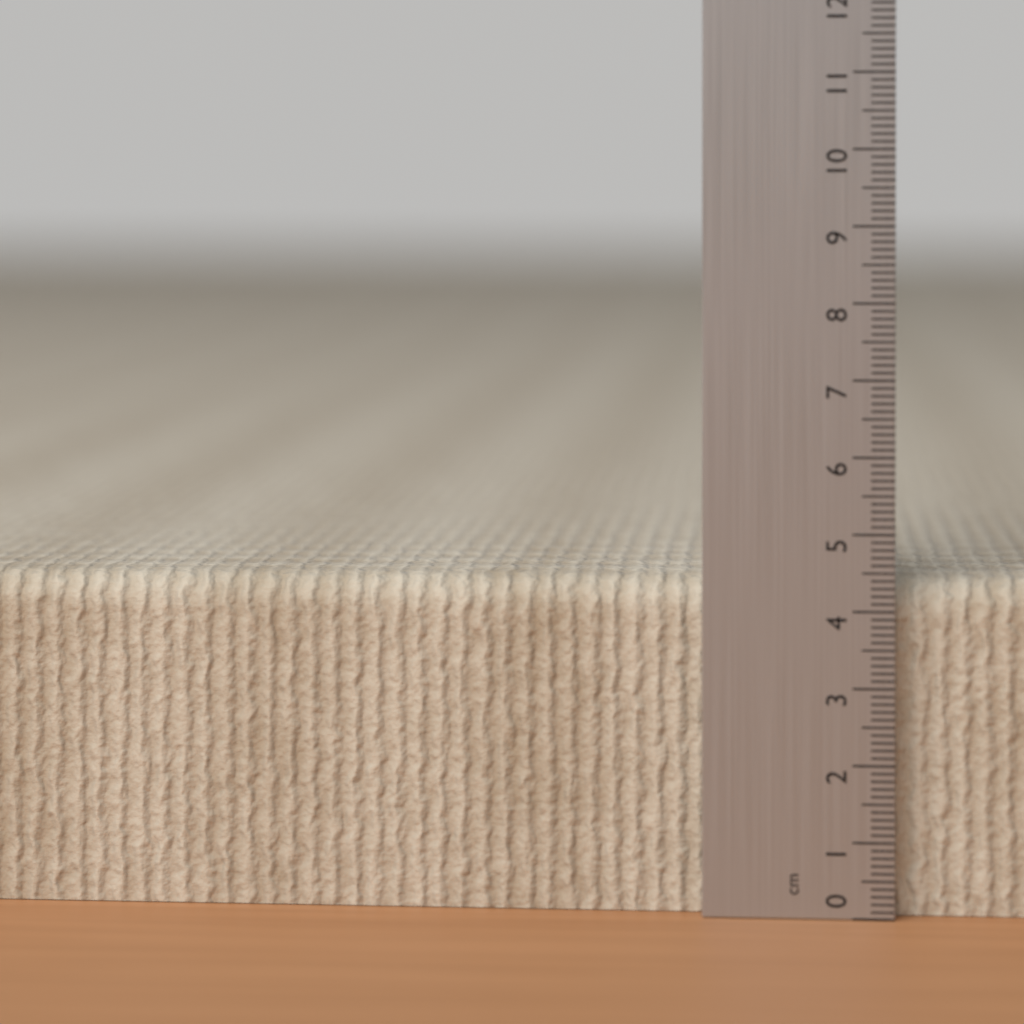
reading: 4.4 cm
